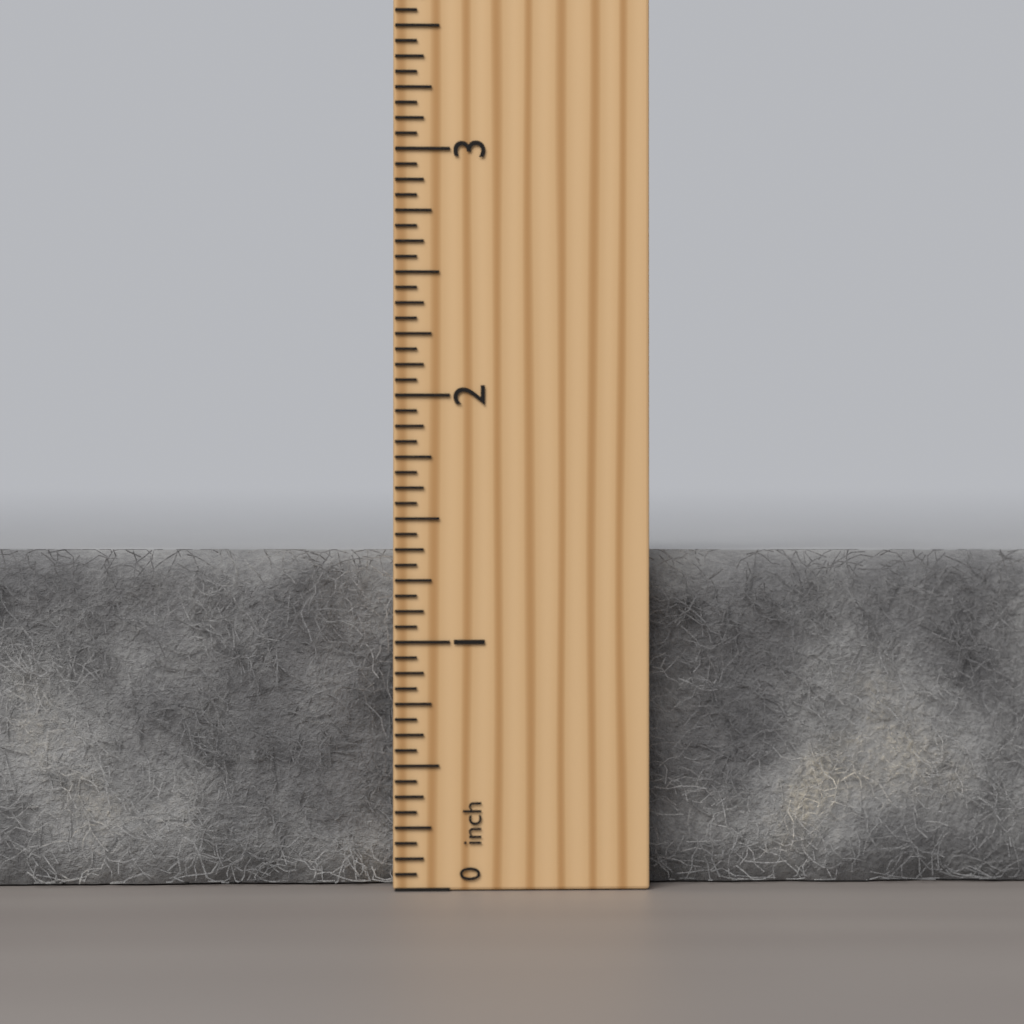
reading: 1.3750 inch
